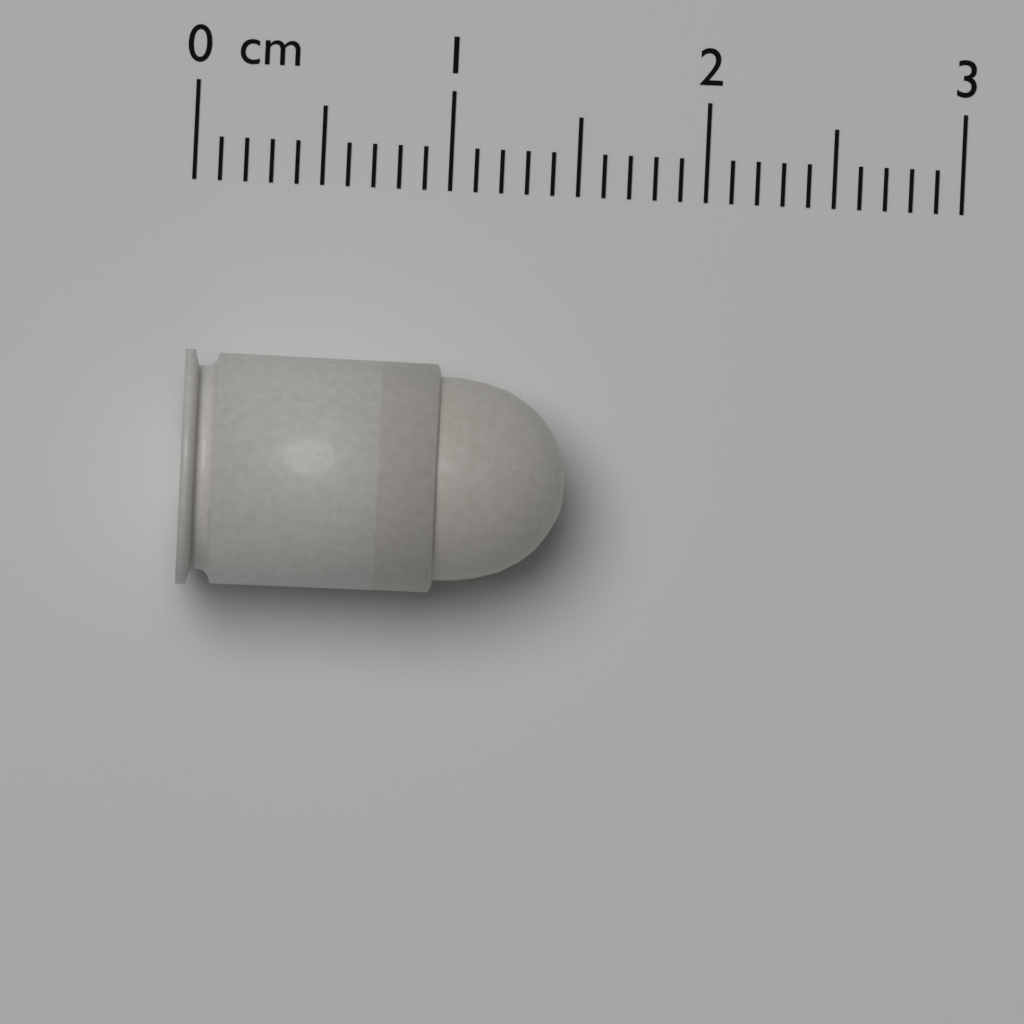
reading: 1.5 cm
